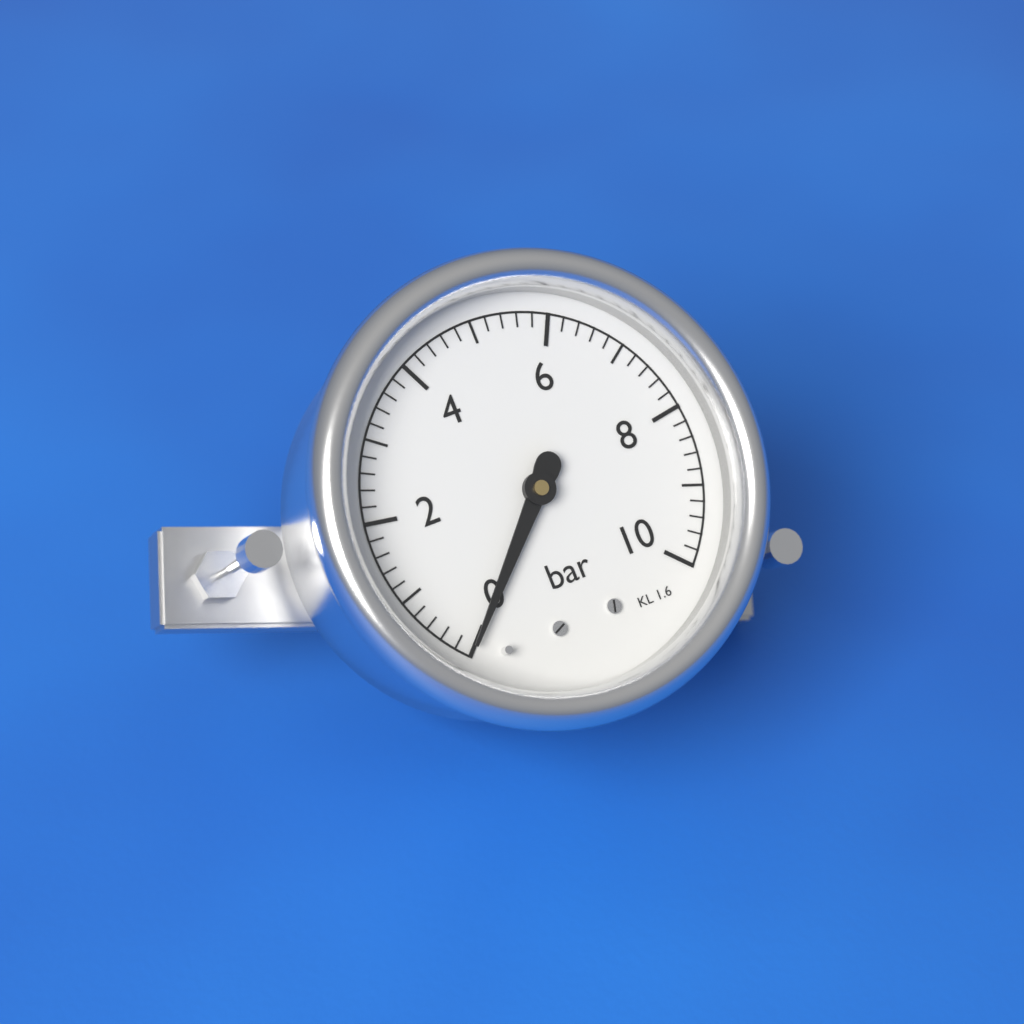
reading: 0.0 bar
